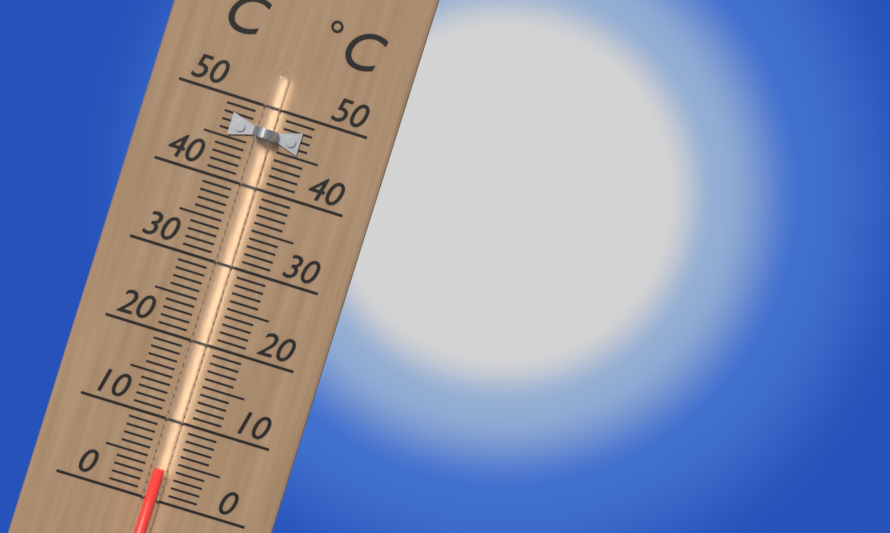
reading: 4 °C
